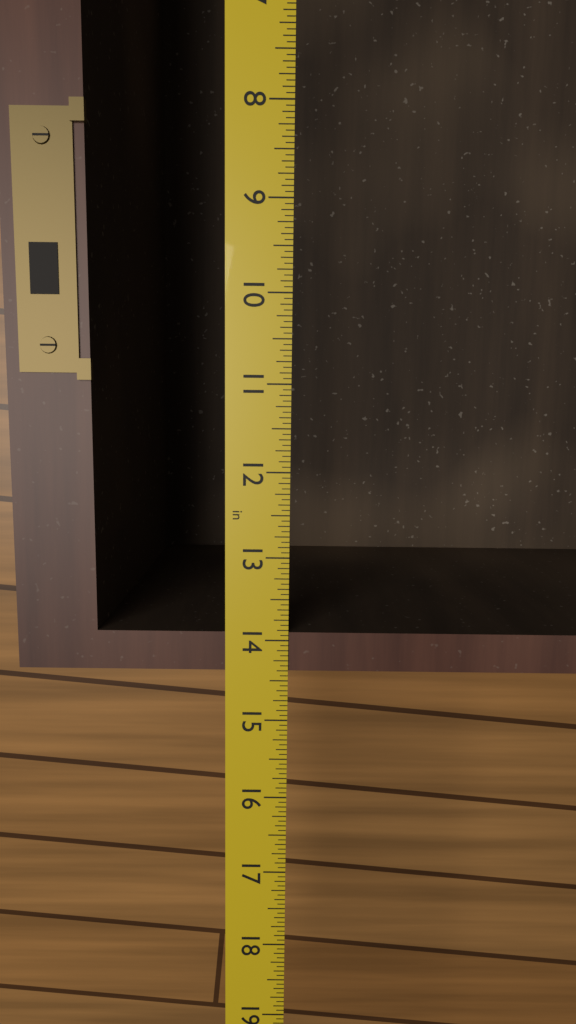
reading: 14.3750 in
